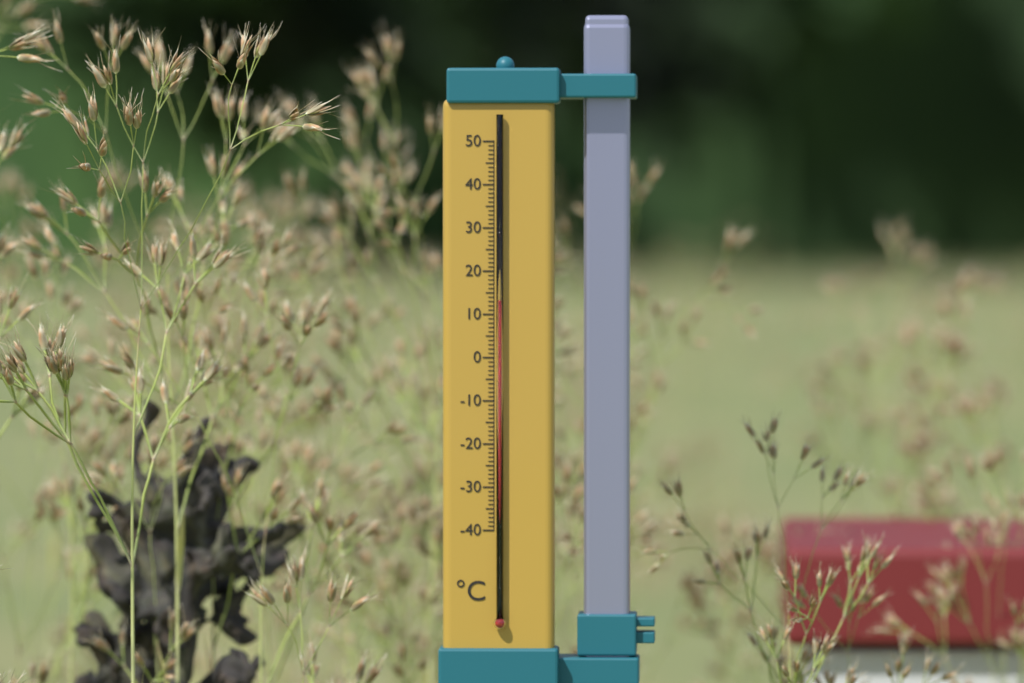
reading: 13 °C
